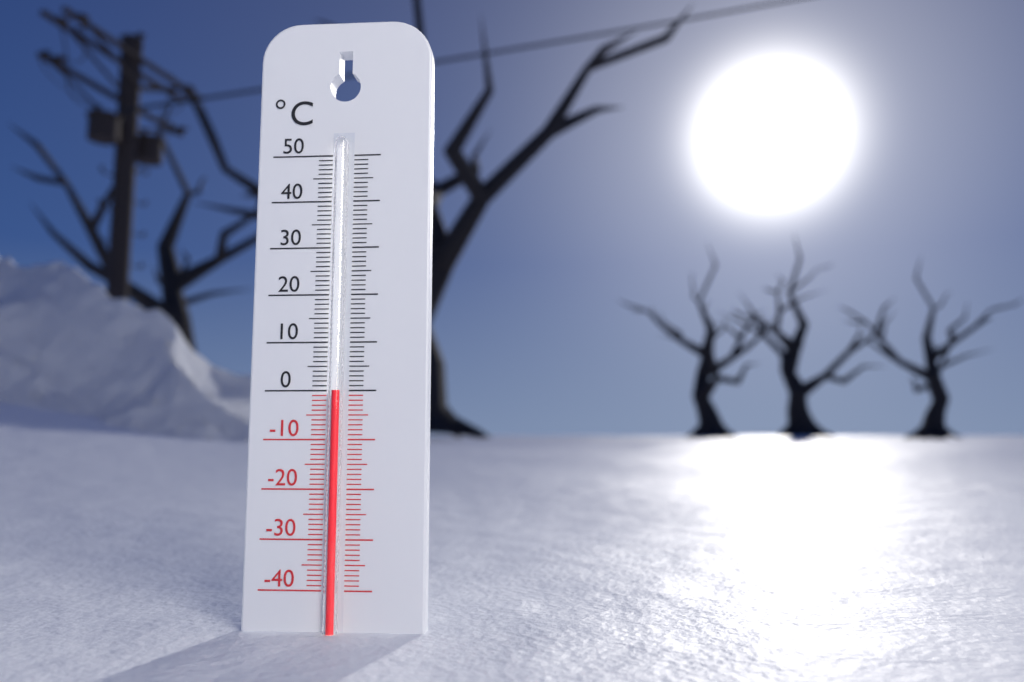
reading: 0 °C
